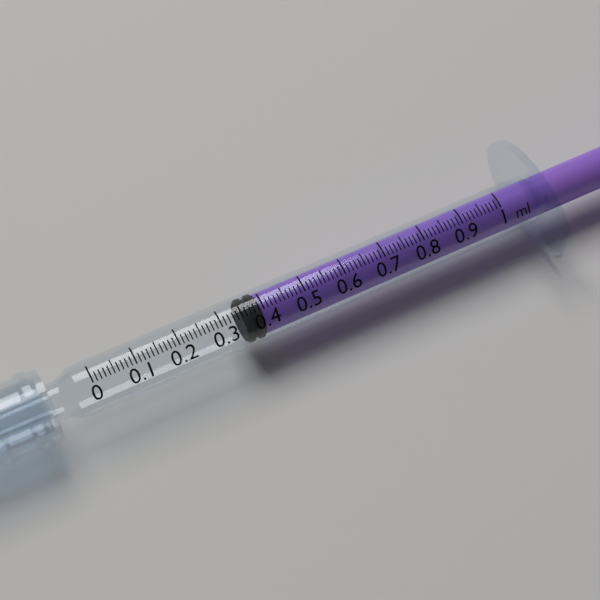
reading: 0.35 ml
